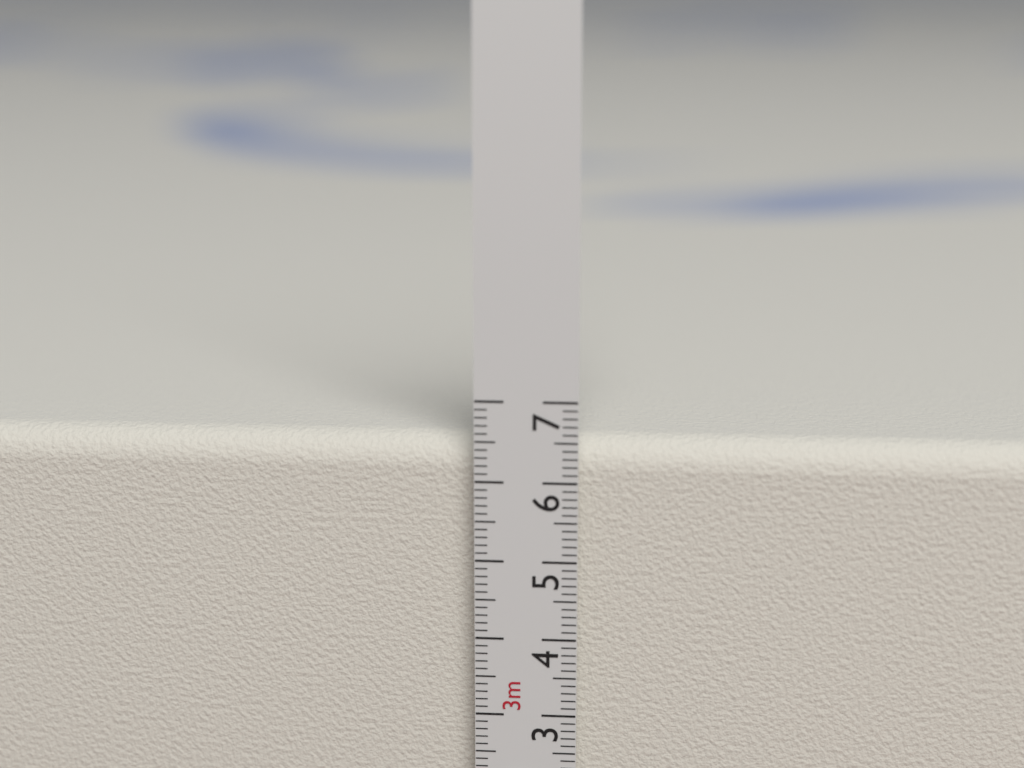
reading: 6.5 cm
